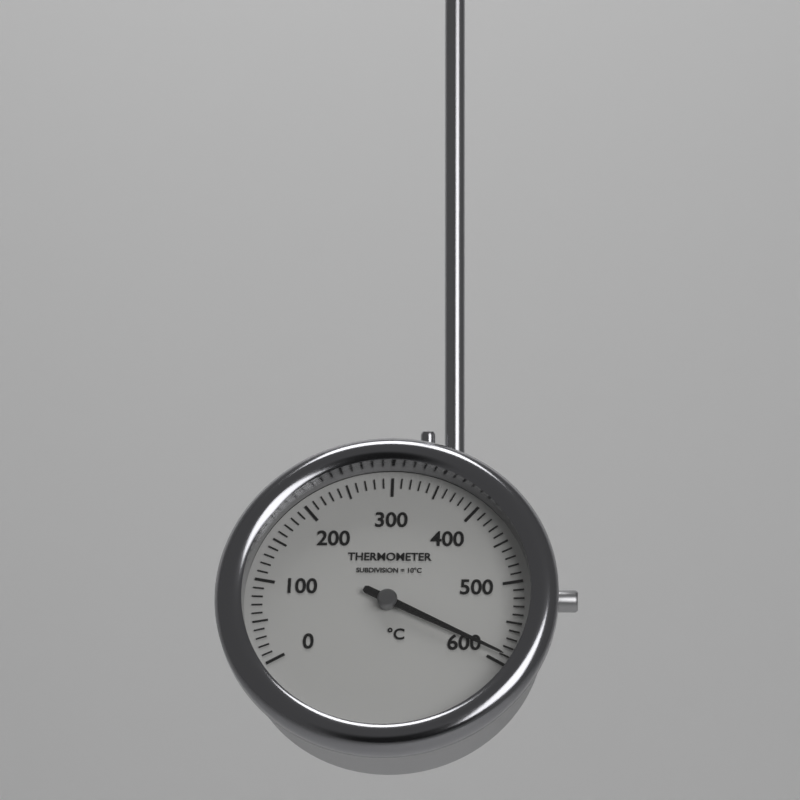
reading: 590 °C
